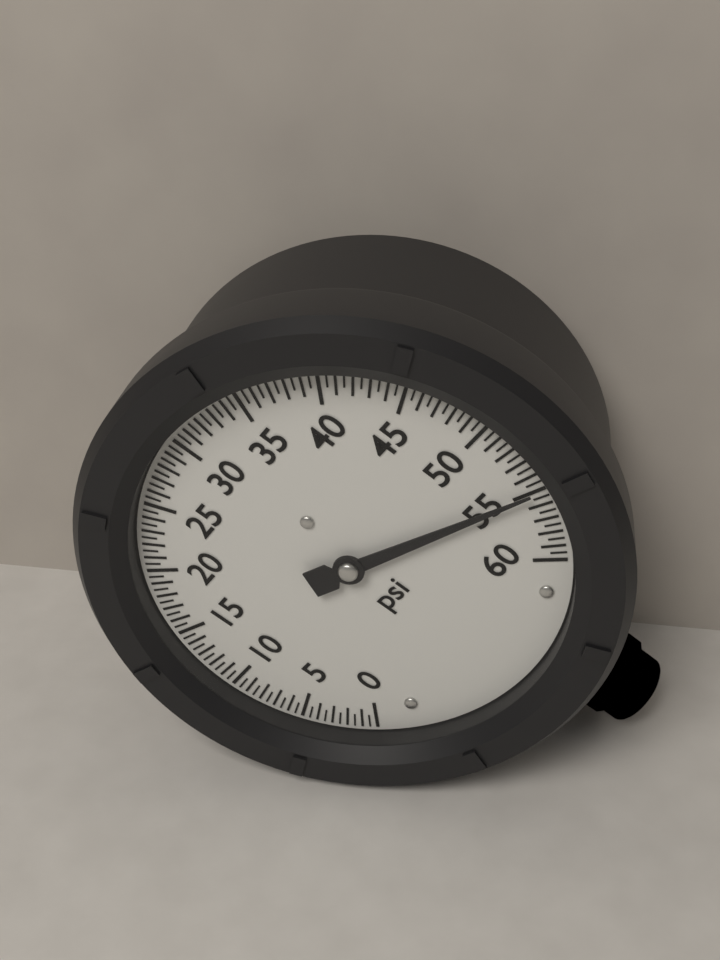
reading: 55.0 psi
